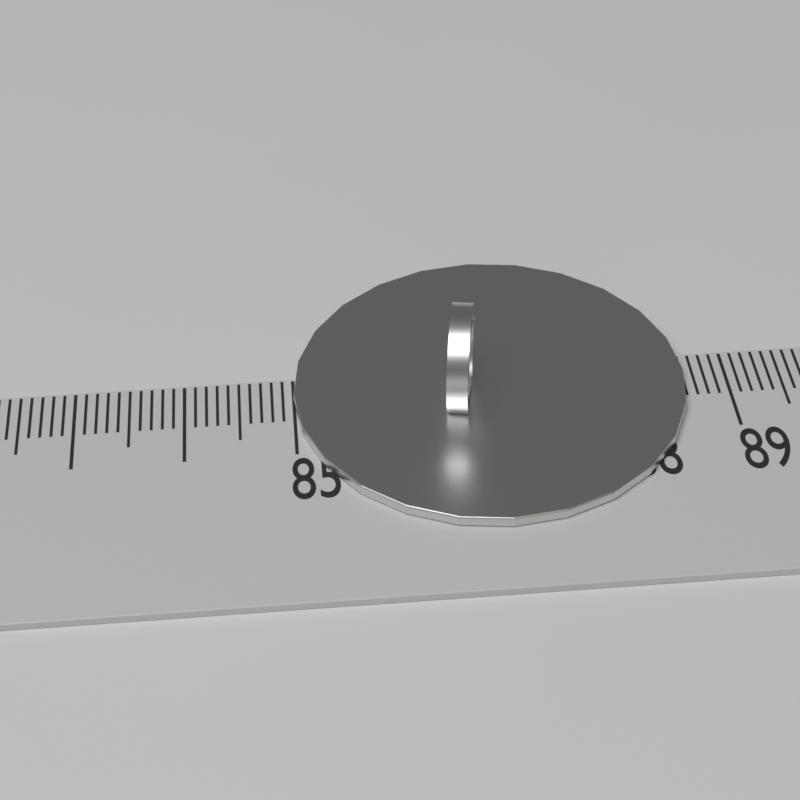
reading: 88.6 (no unit)
